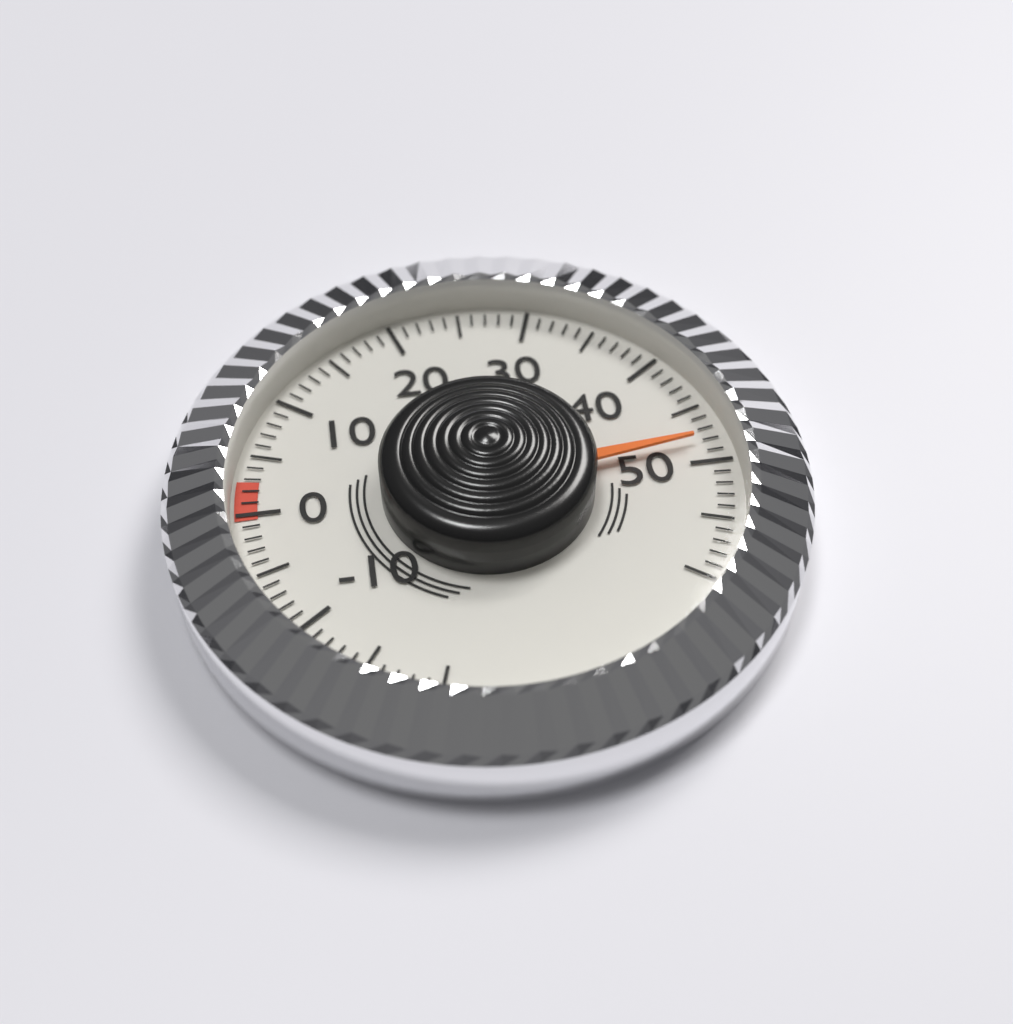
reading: 48 (no unit)
